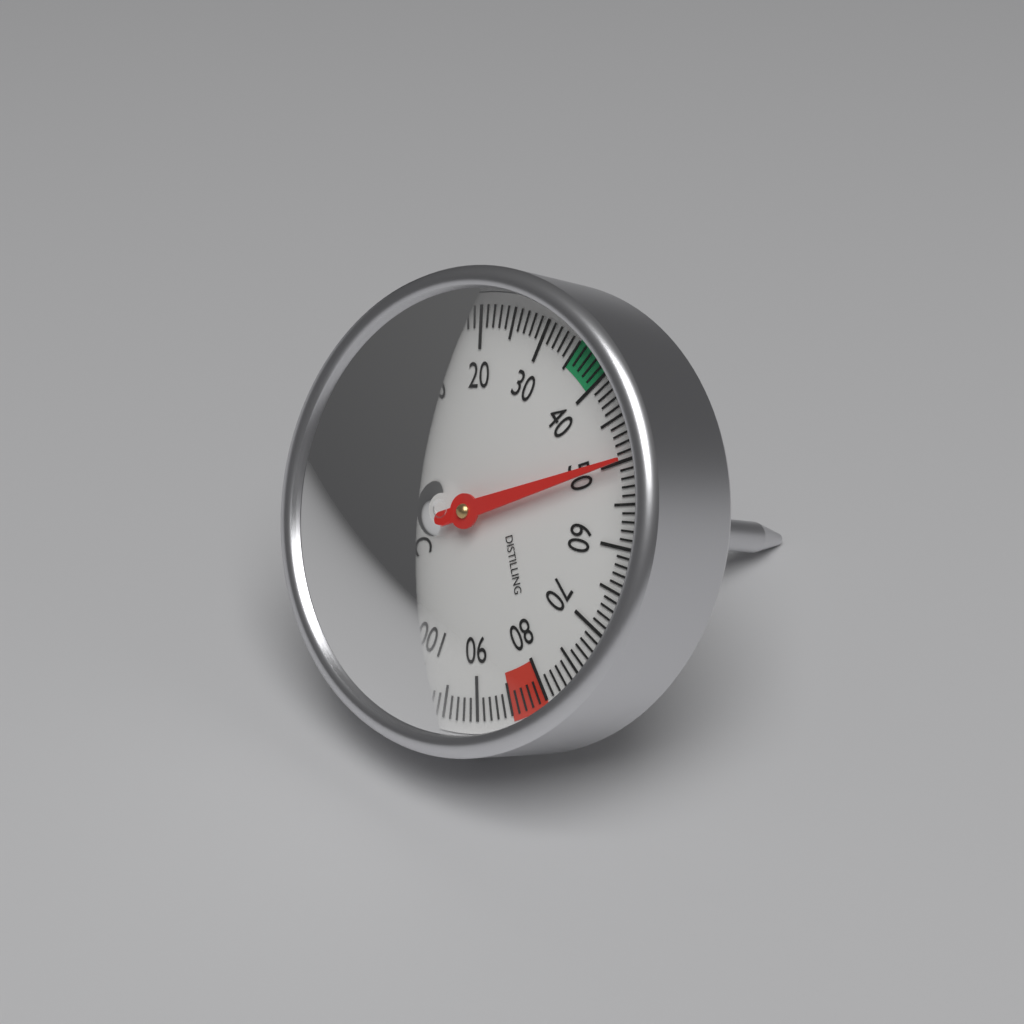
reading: 50 °C
